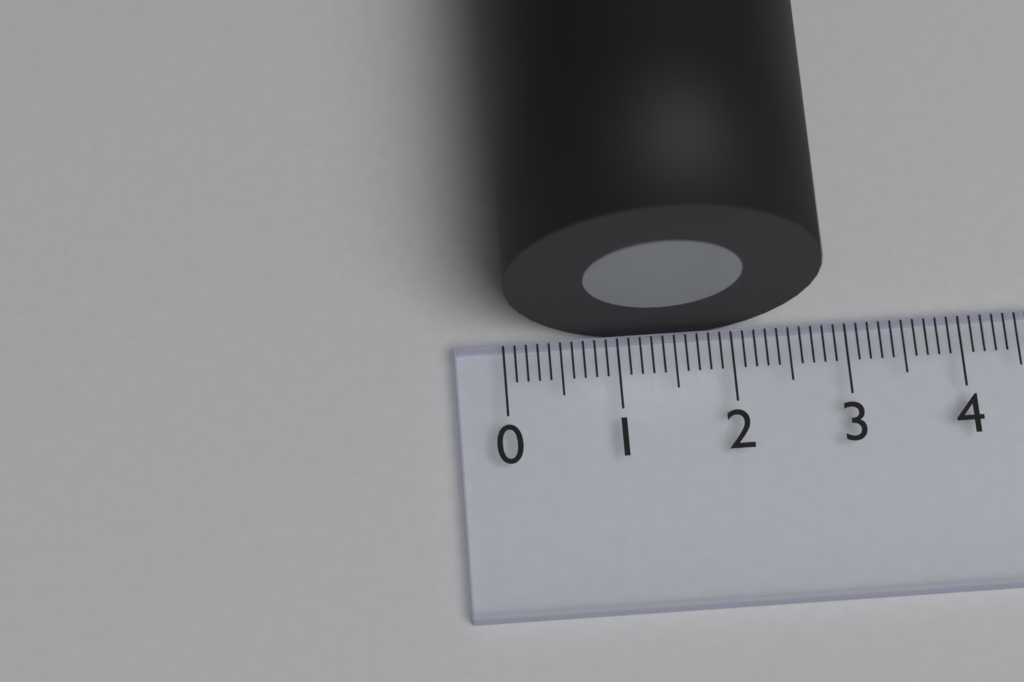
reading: 2.7 (no unit)
